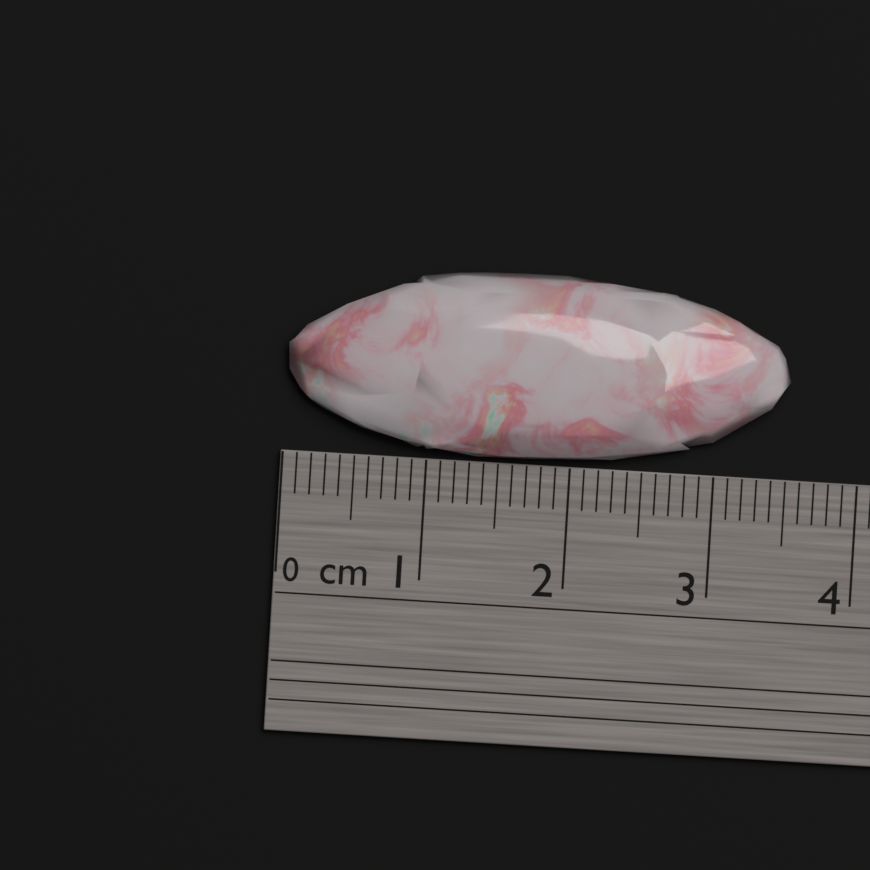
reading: 3.5 cm
